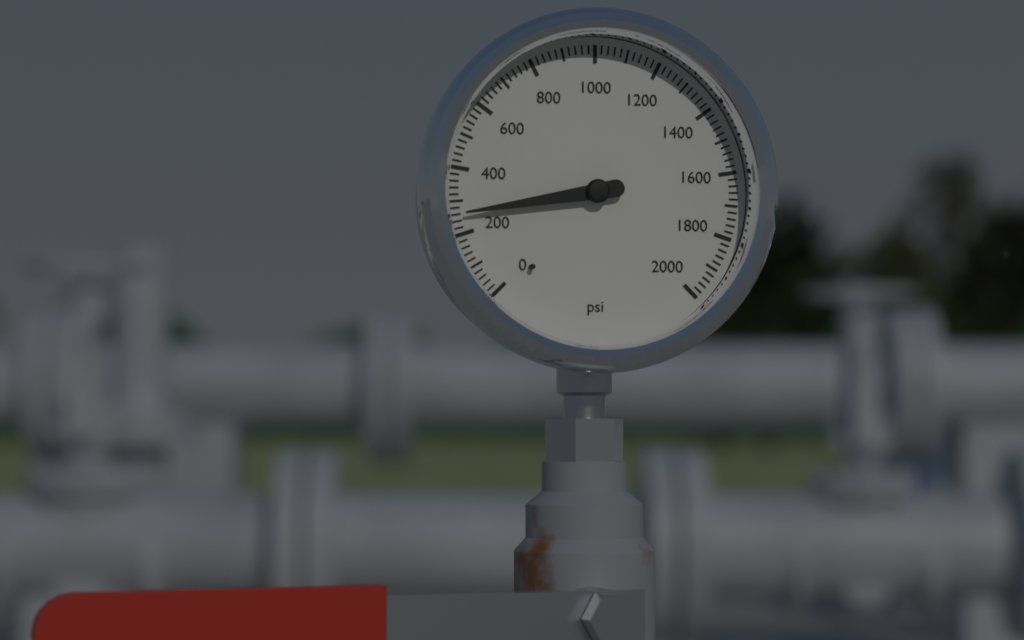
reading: 260 psi
